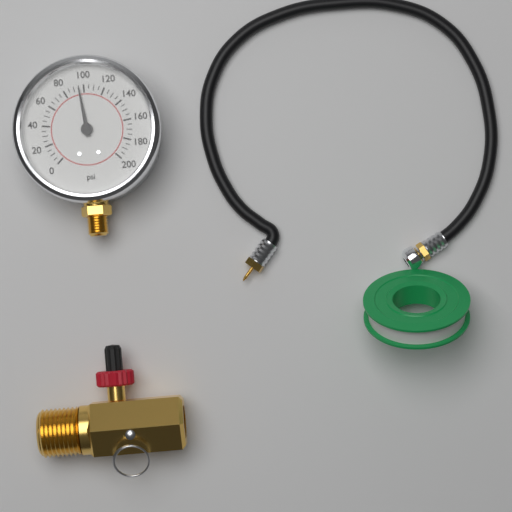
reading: 95 psi
